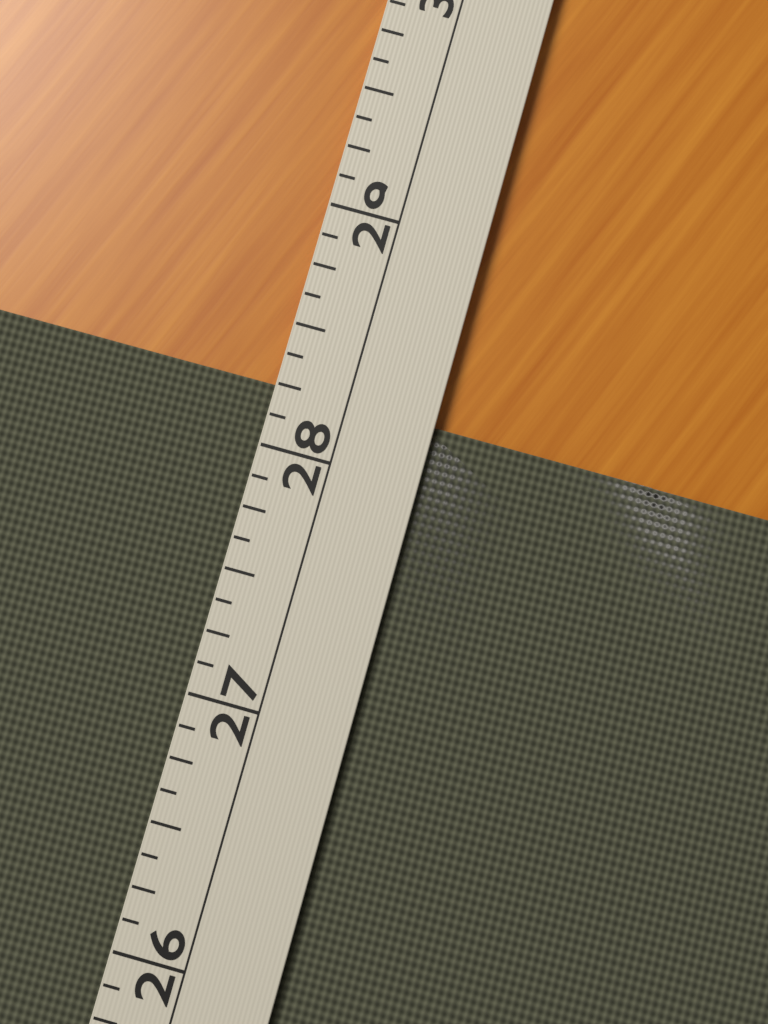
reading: 28.250 (no unit)
